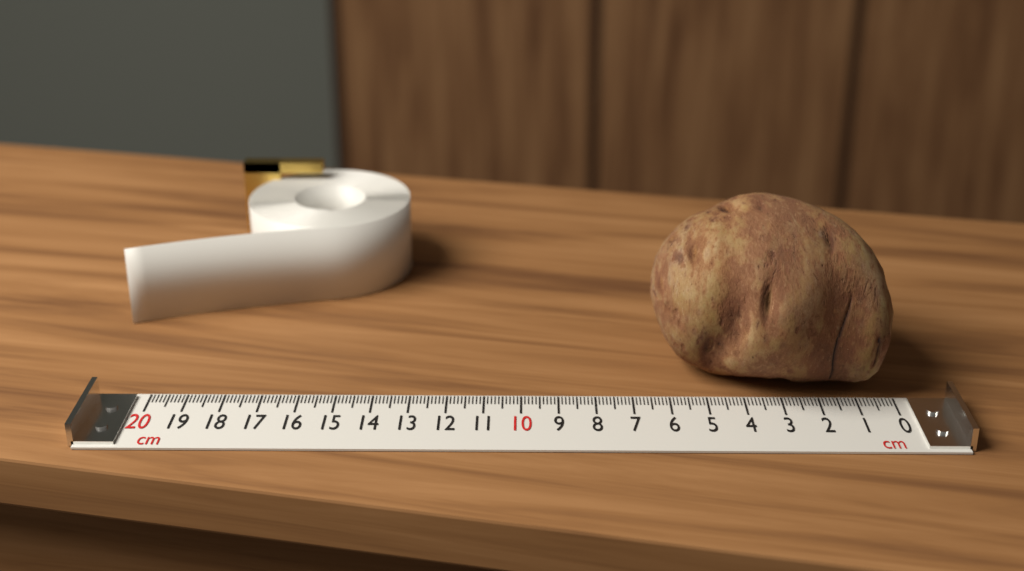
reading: 6.4 cm
